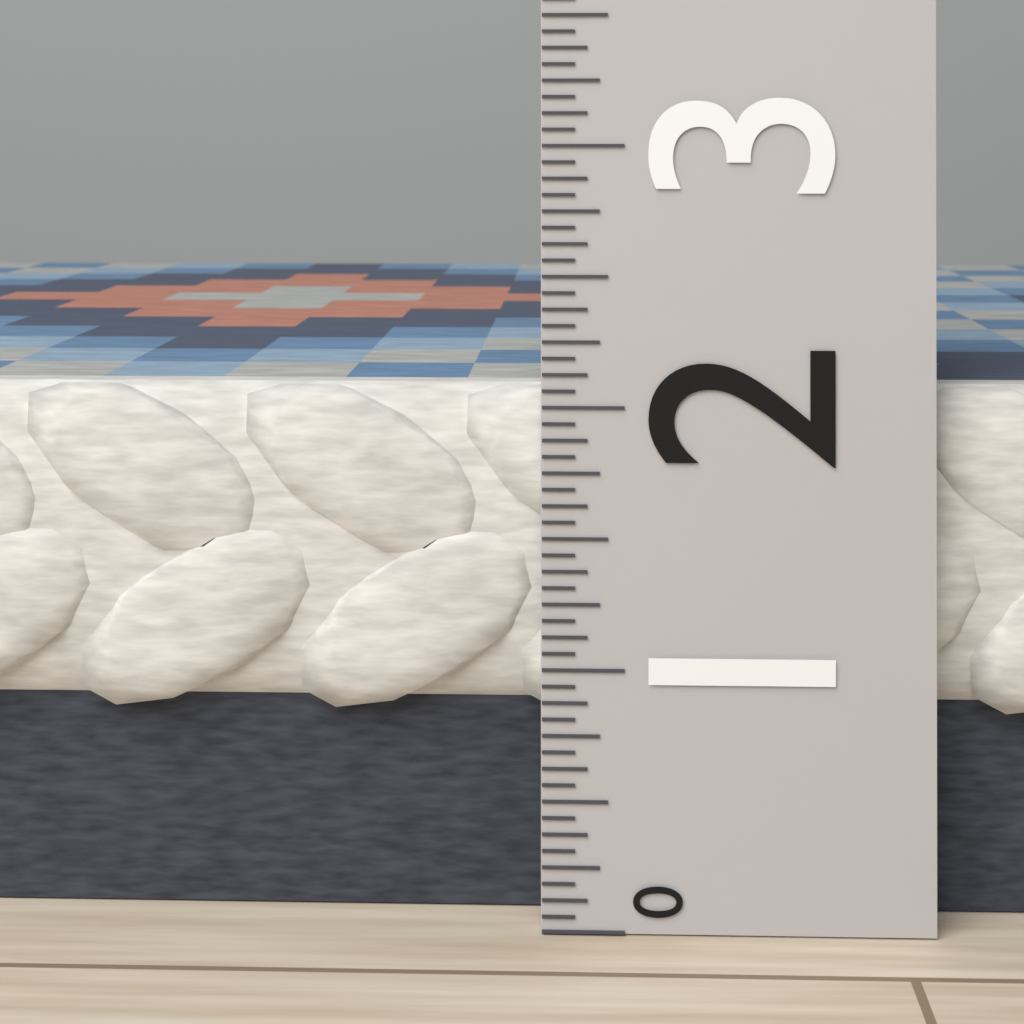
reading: 2.0625 (no unit)
